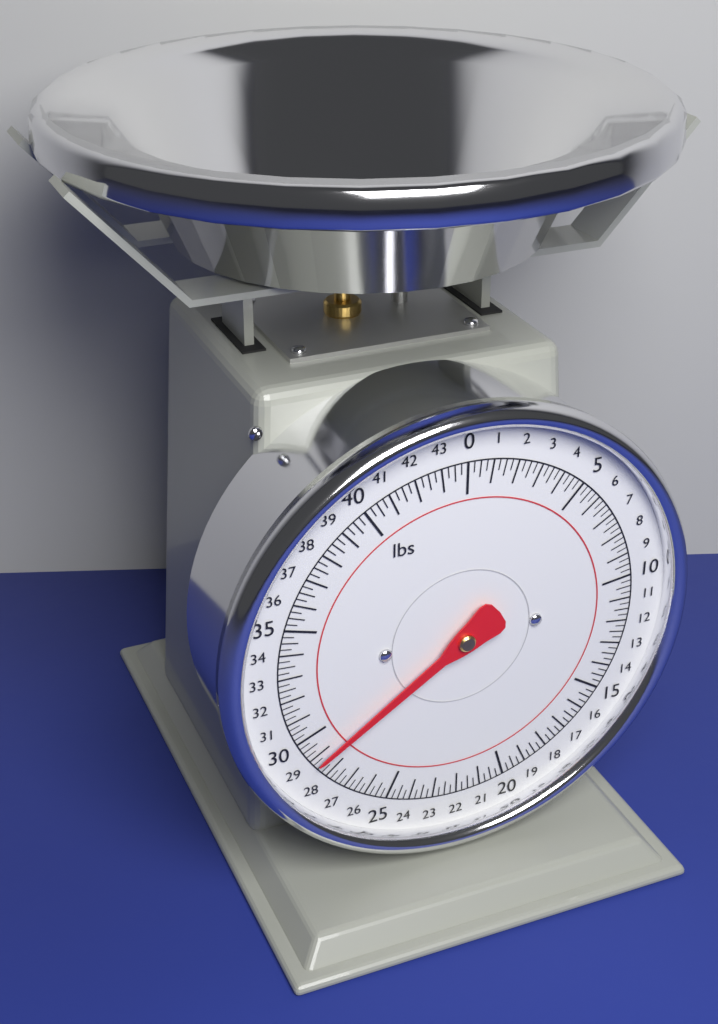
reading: 28.75 lbs
